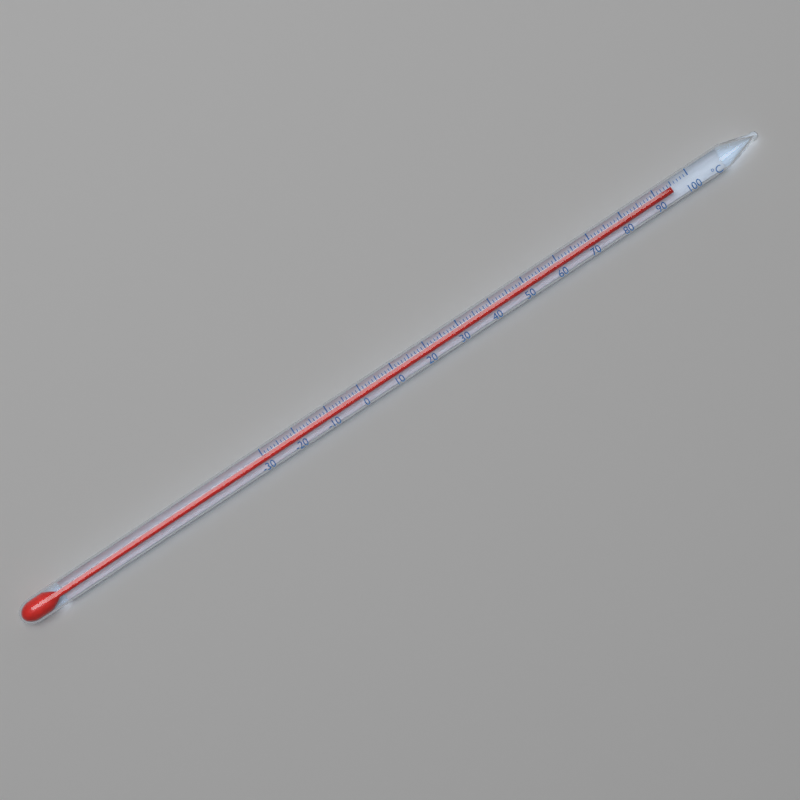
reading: 95 °C
